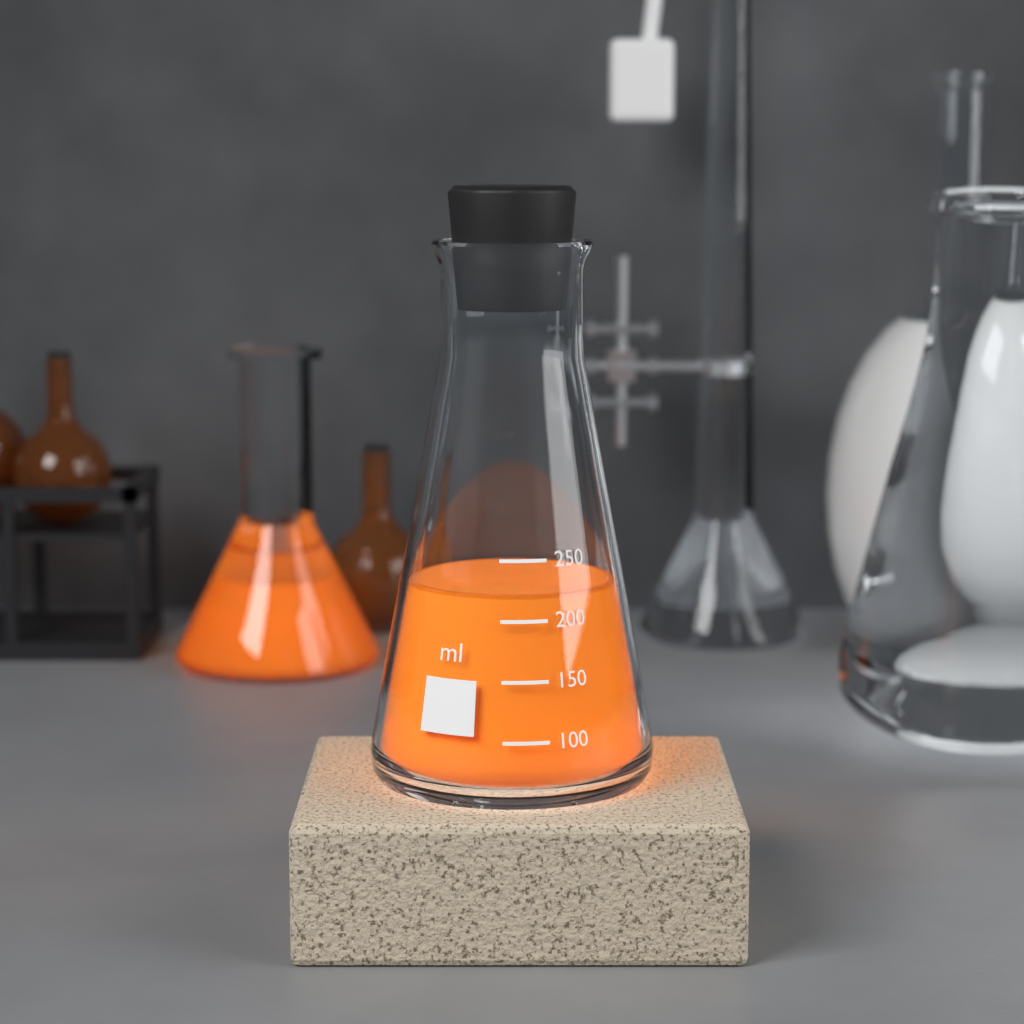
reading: 220 ml
